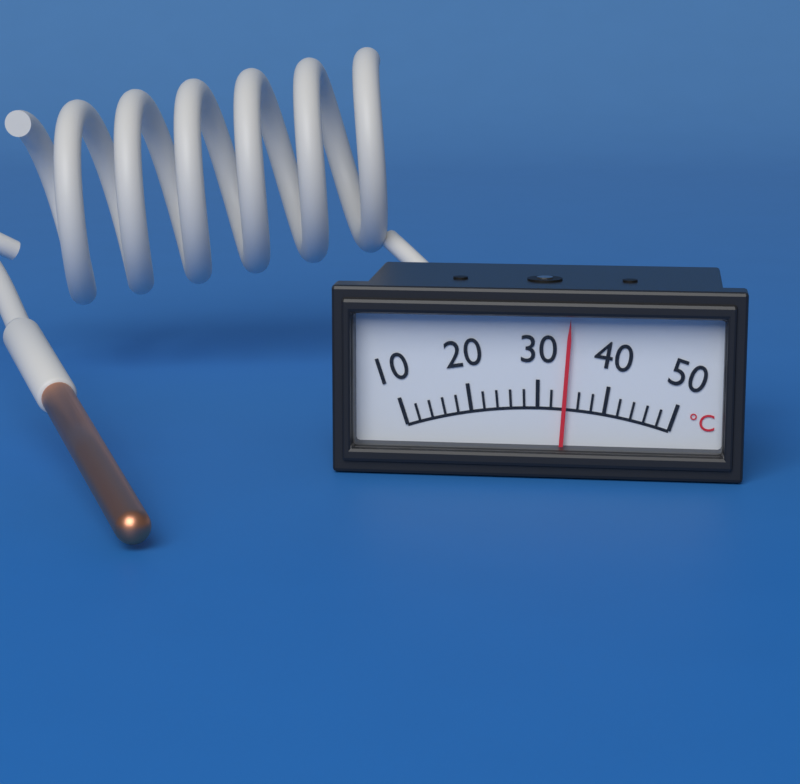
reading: 34 °C
